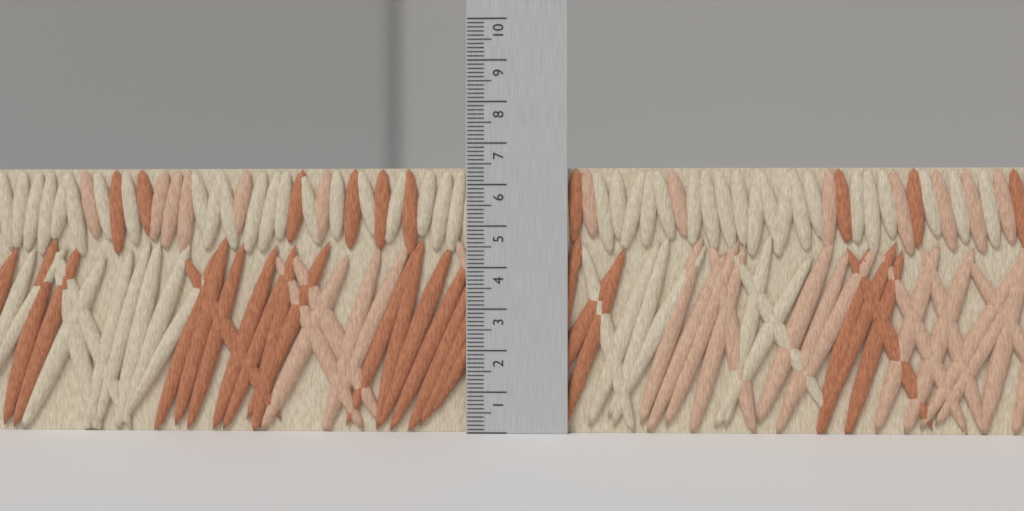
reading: 6.4 (no unit)
